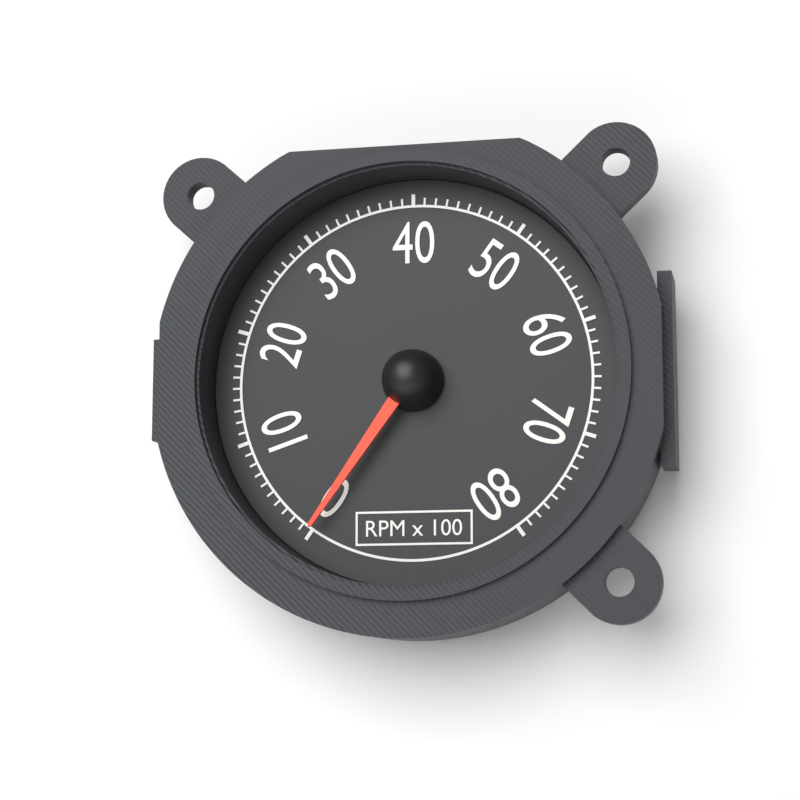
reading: 0 RPM
